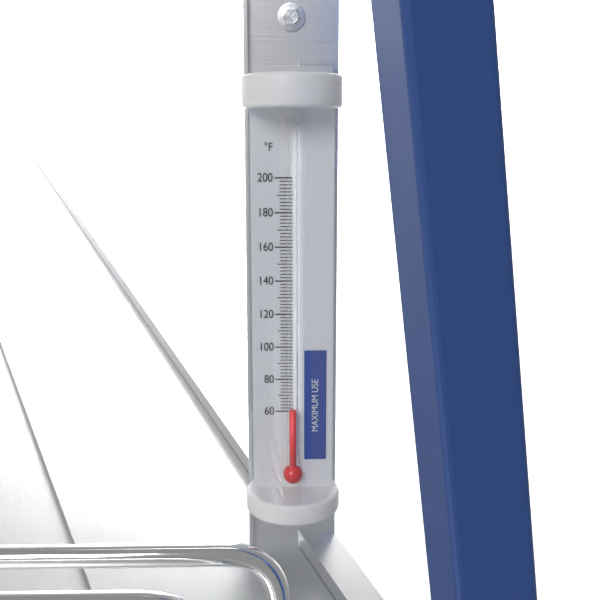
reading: 62 °F
